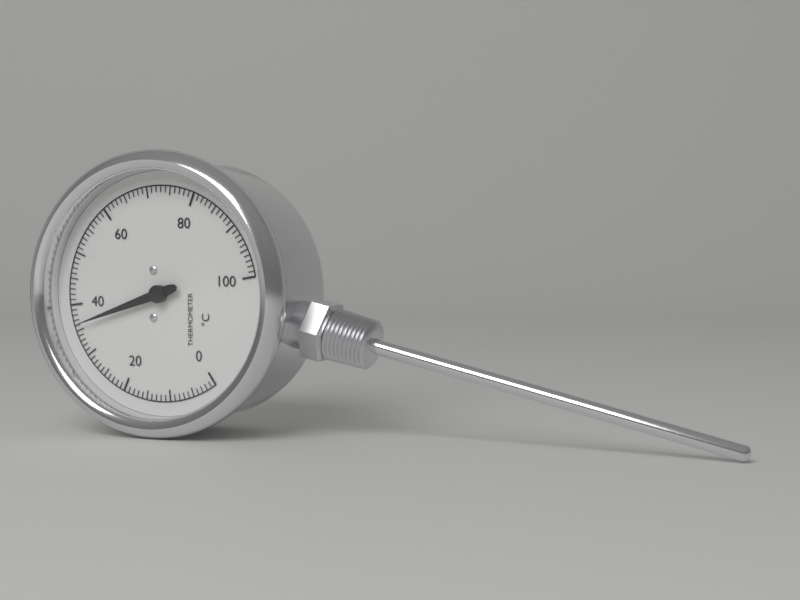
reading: 36 °C
